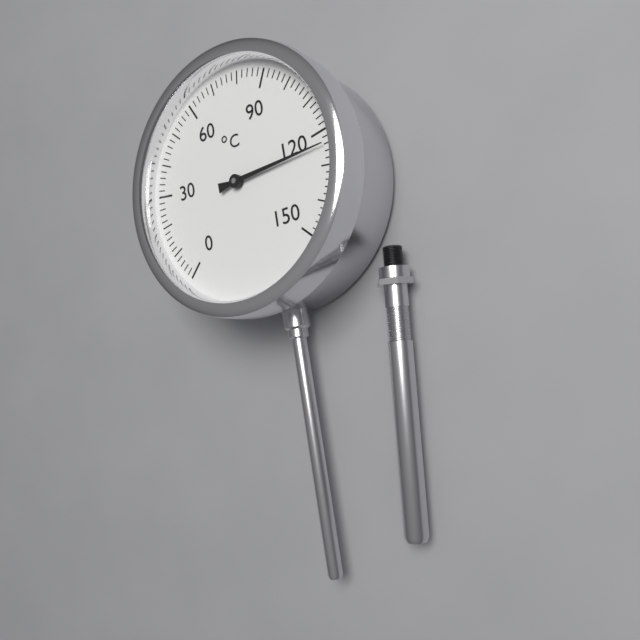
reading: 124 °C
